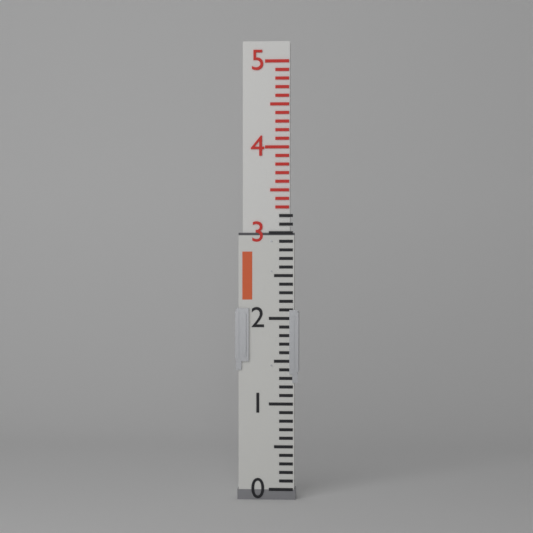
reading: 3.0 (no unit)
